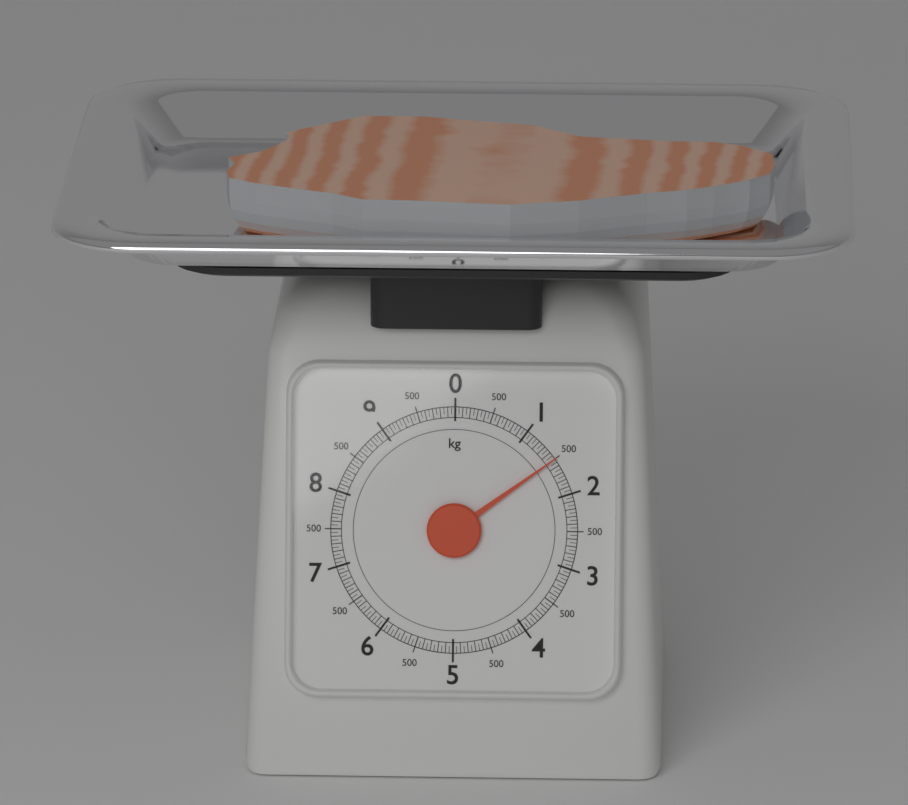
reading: 1.50 kg
